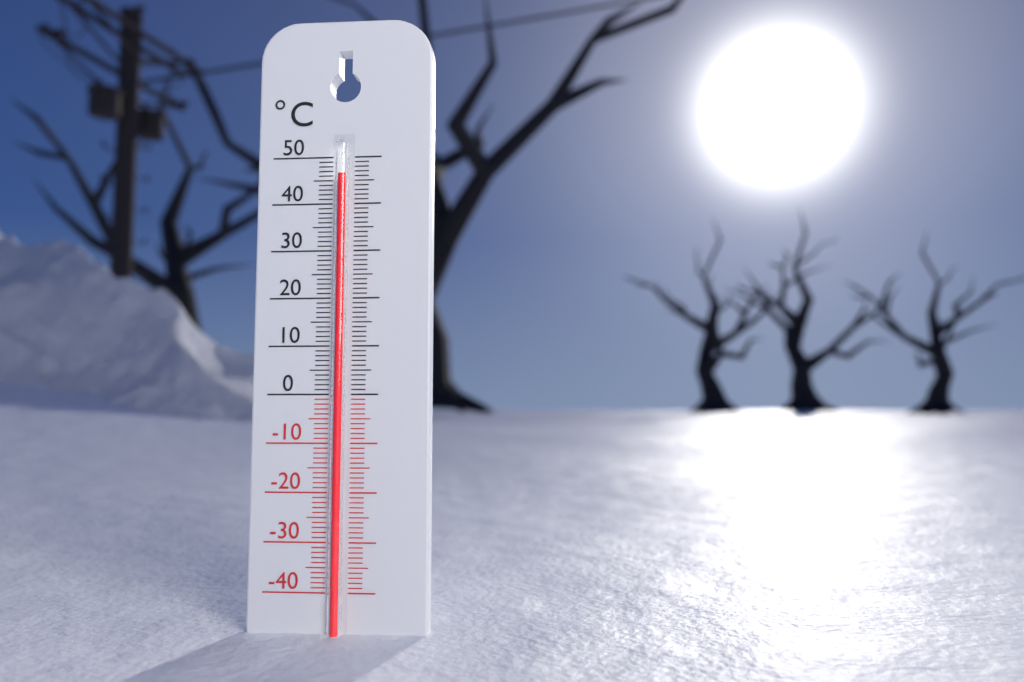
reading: 46 °C
